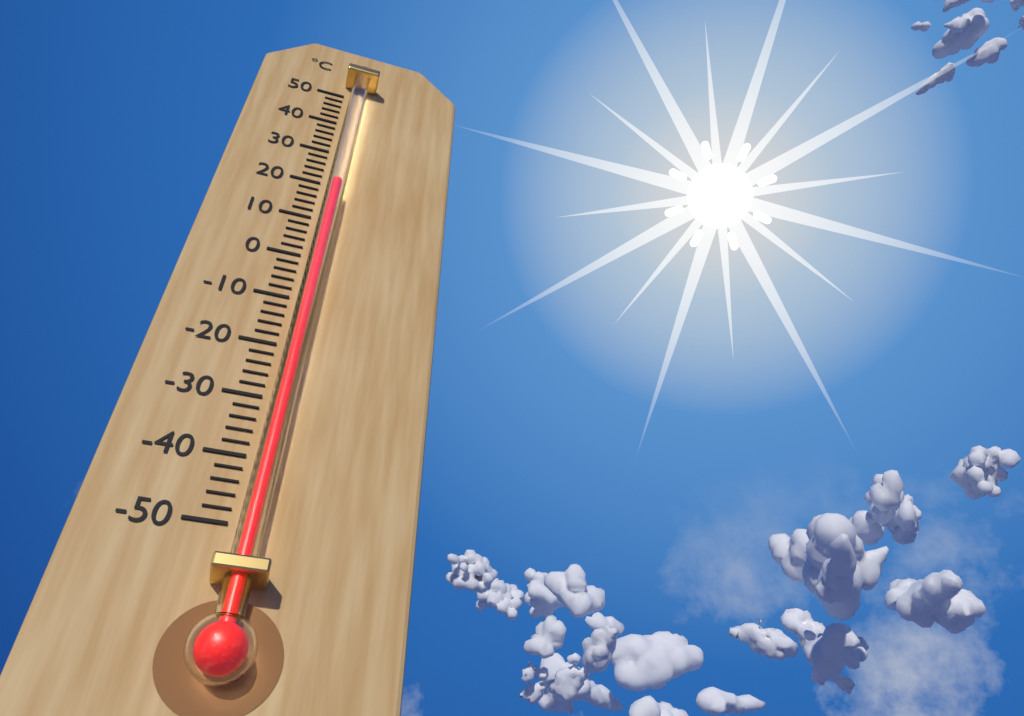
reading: 18 °C
